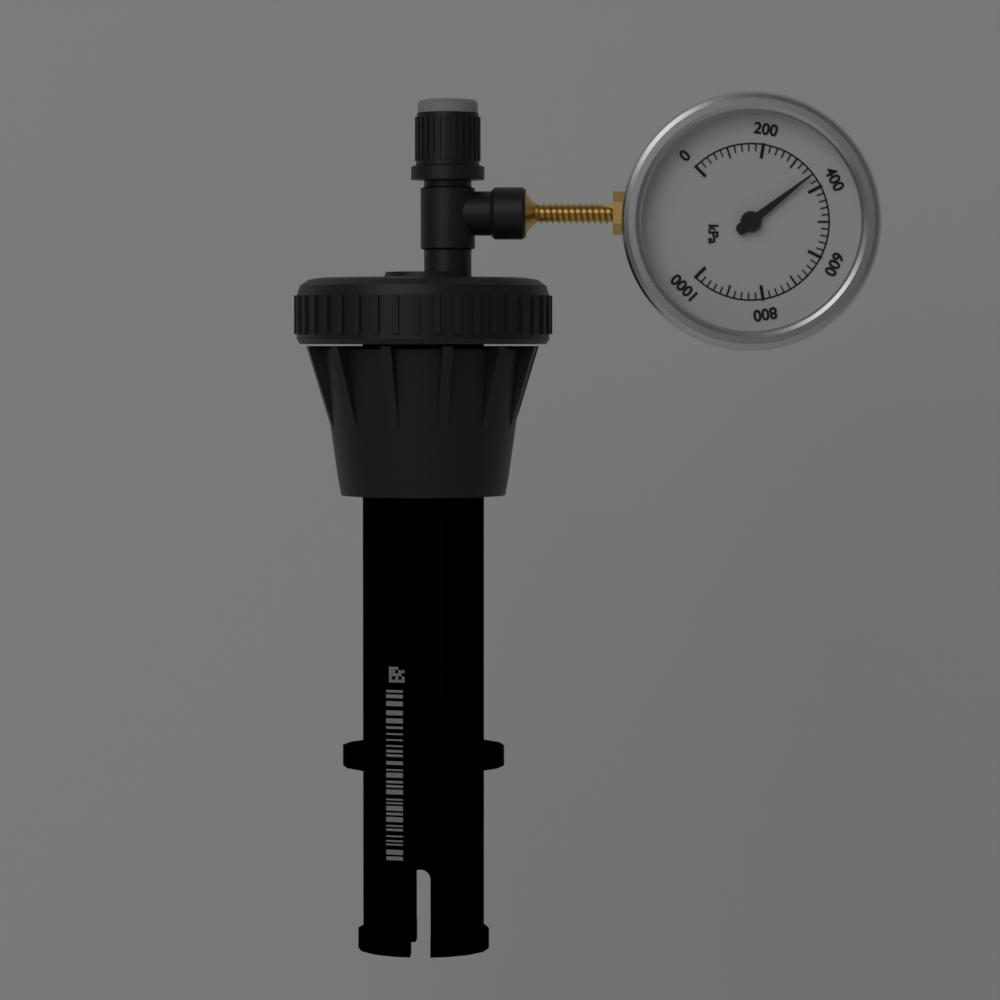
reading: 360 kPa
